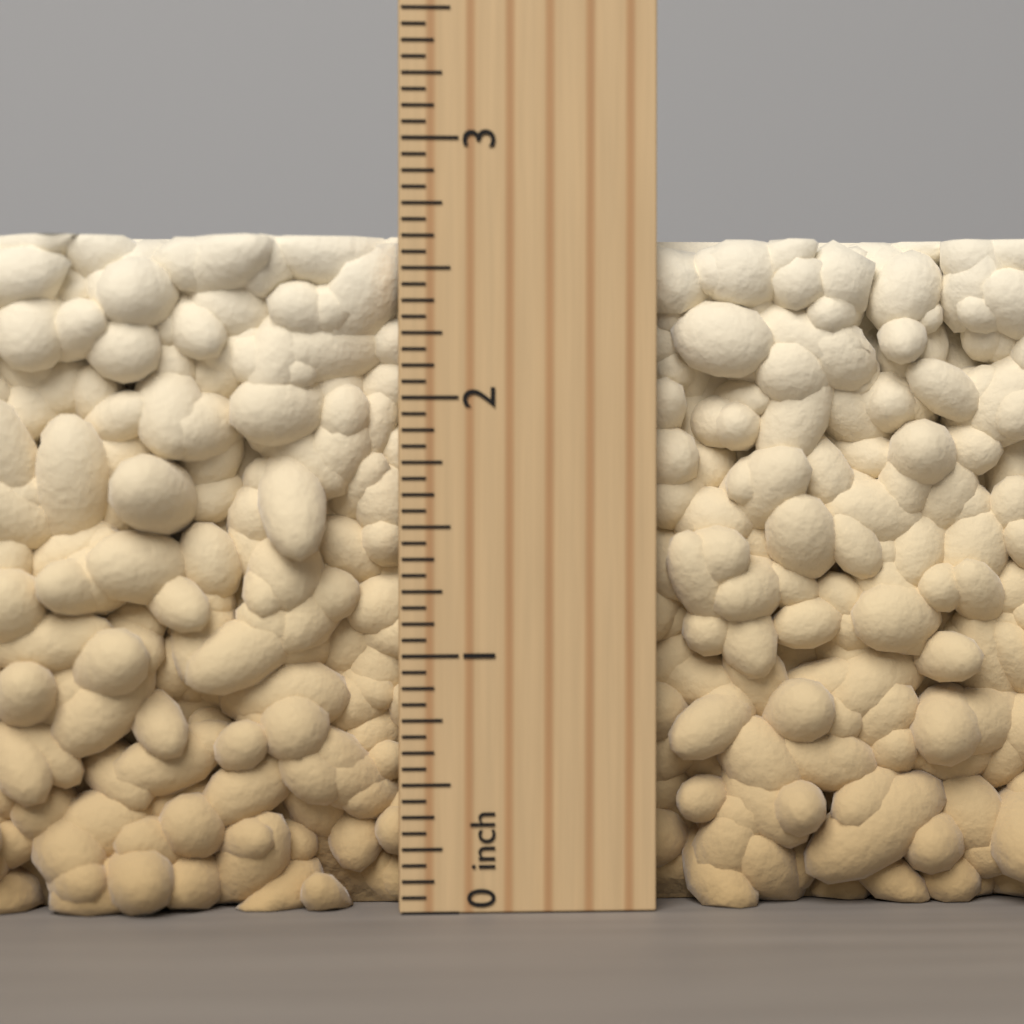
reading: 2.6250 inch
